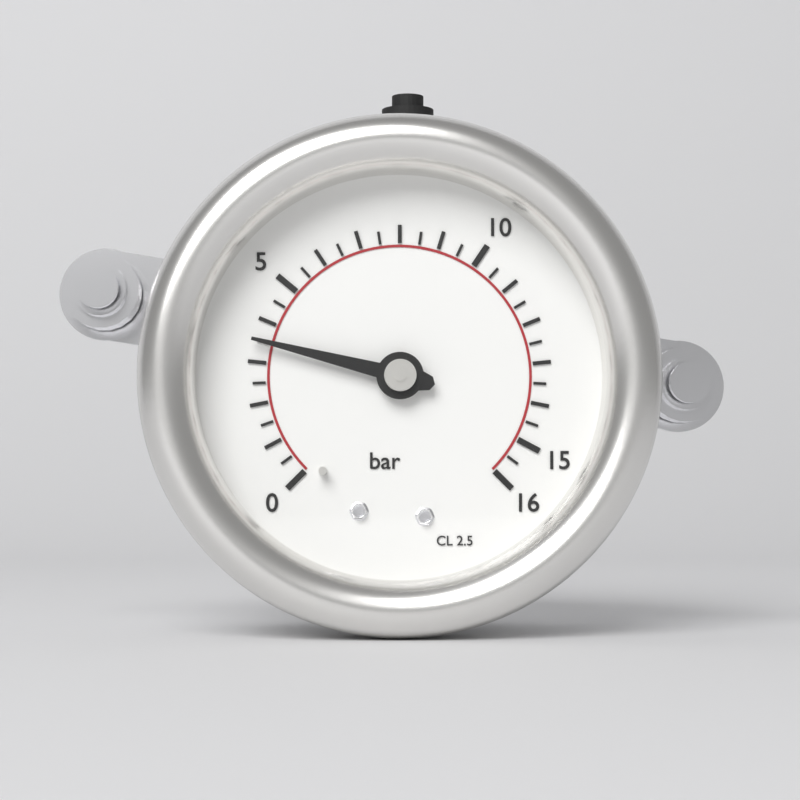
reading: 3.5 bar
